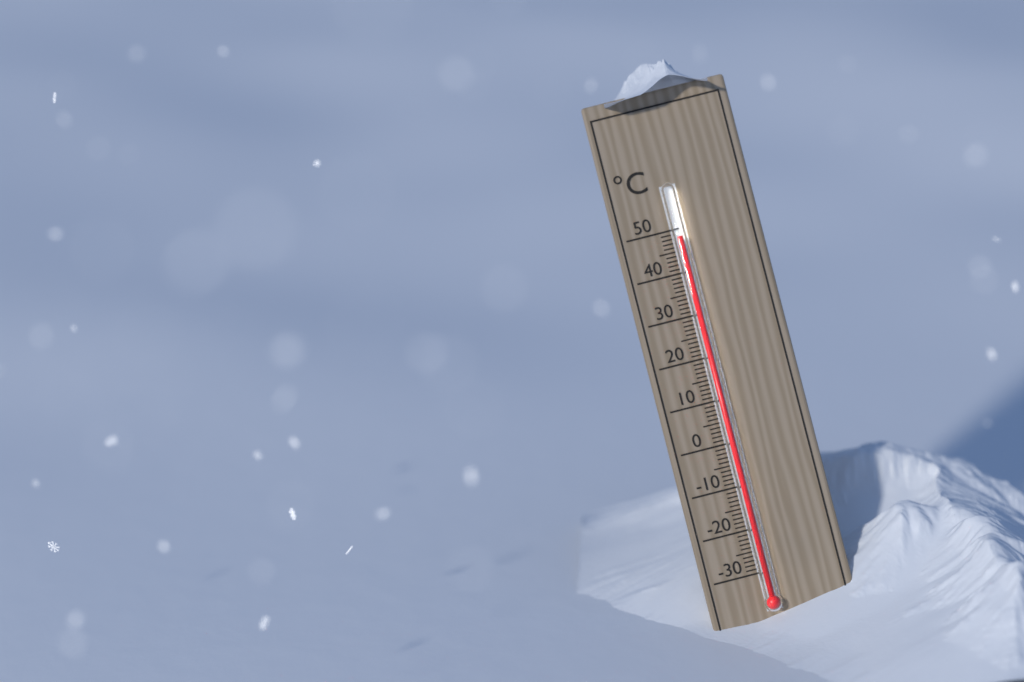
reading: 48 °C
